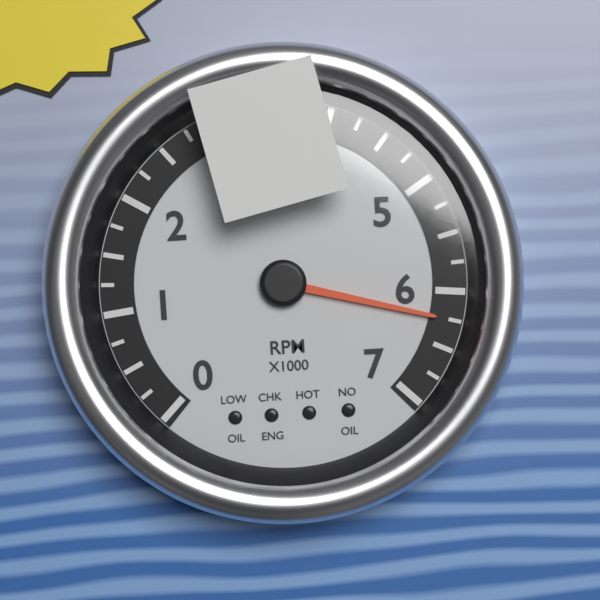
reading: 6250 RPM
